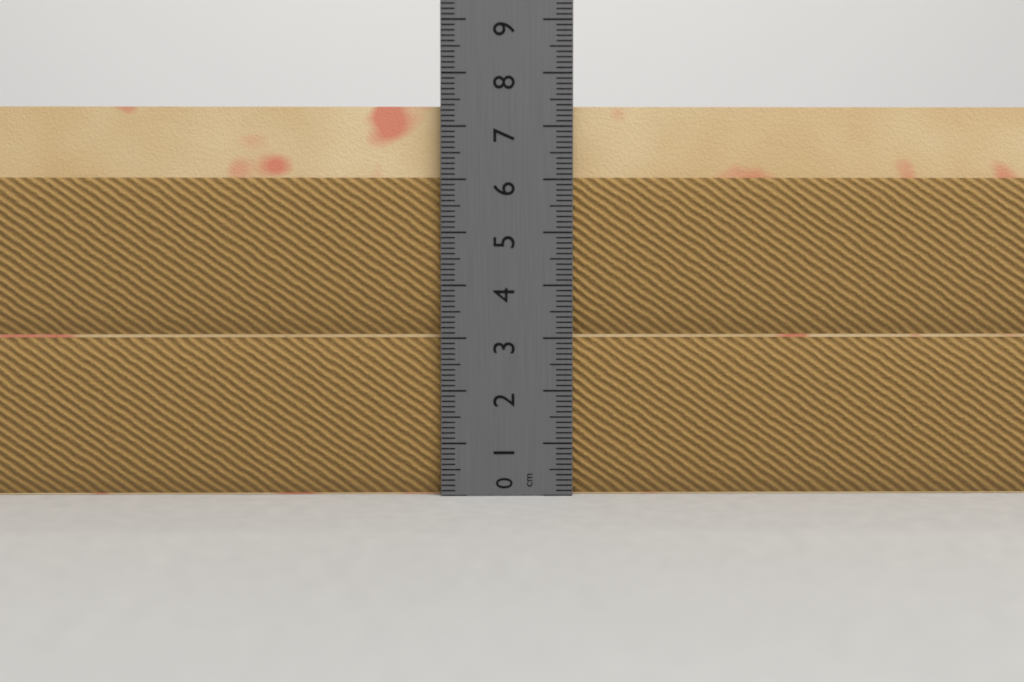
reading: 7.4 cm
